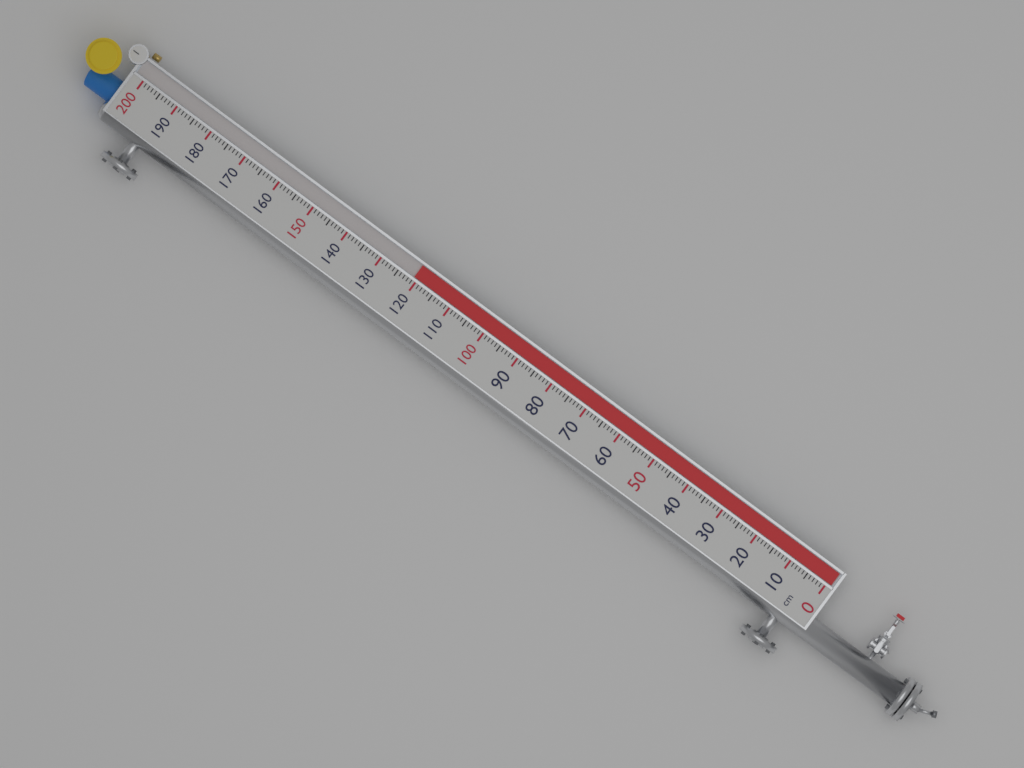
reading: 121 cm
